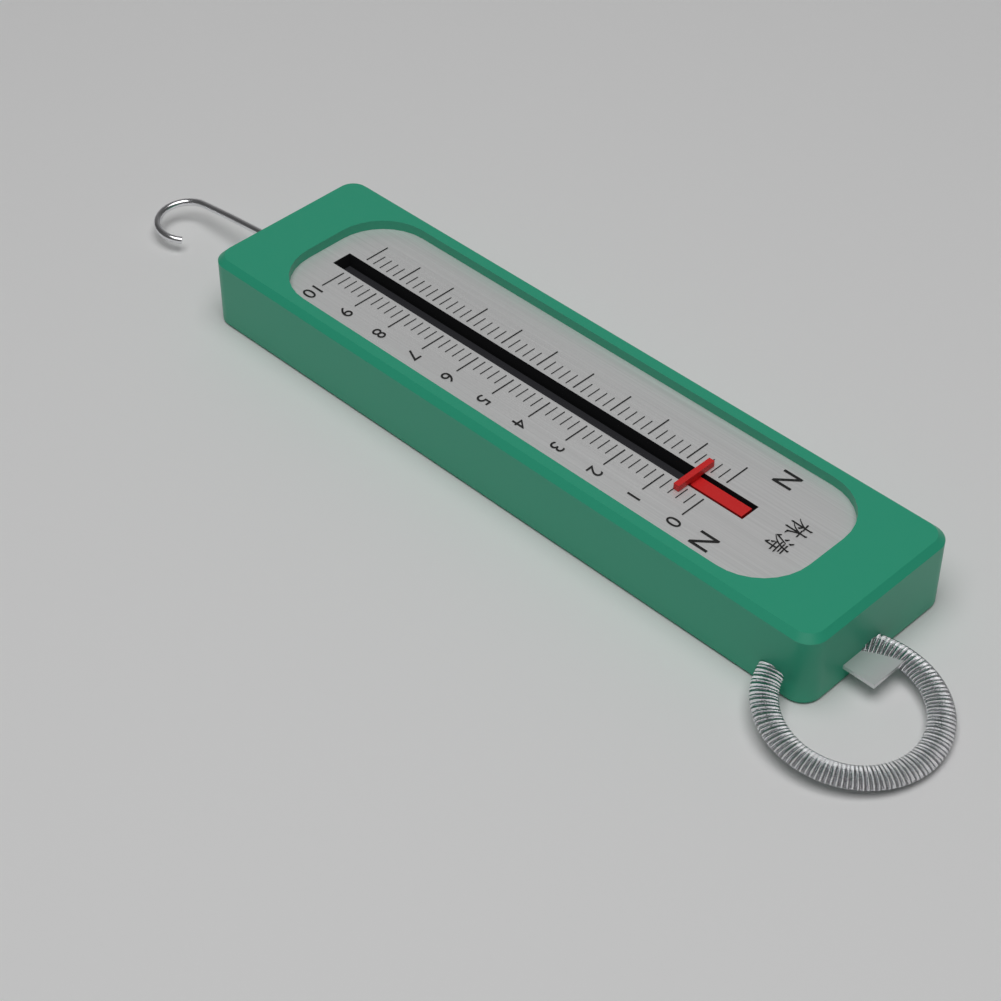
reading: 0.6 N
